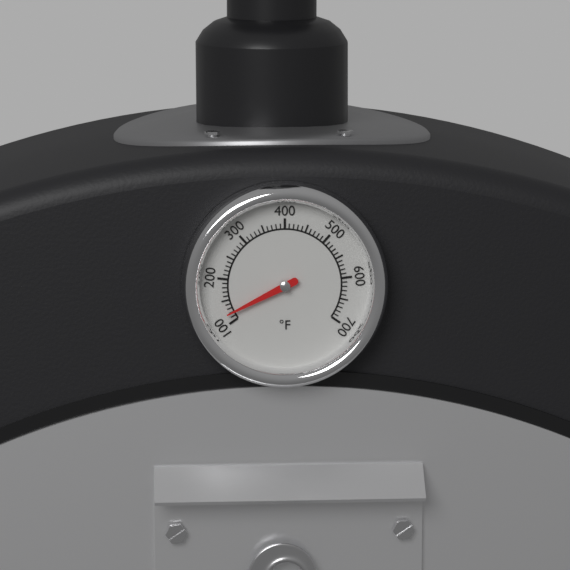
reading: 120 °F
